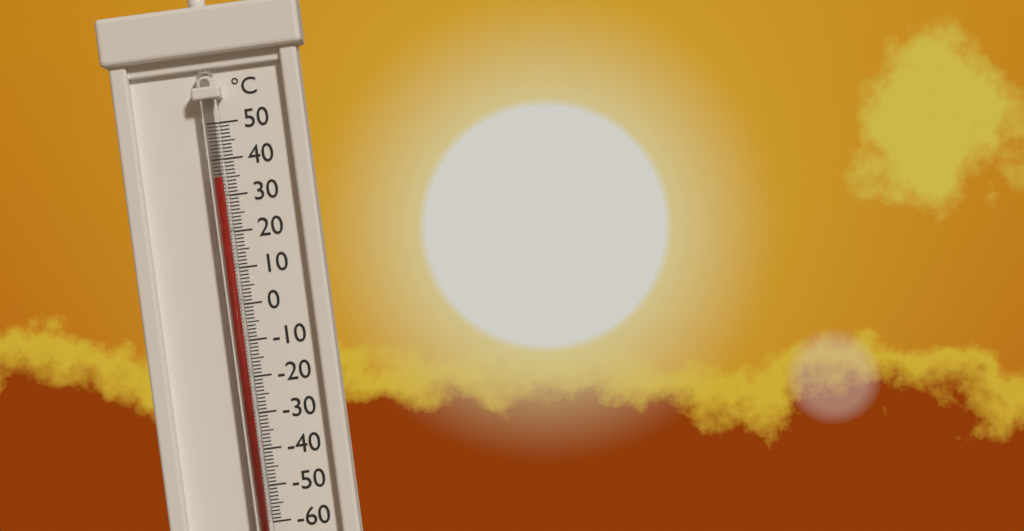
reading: 35 °C
